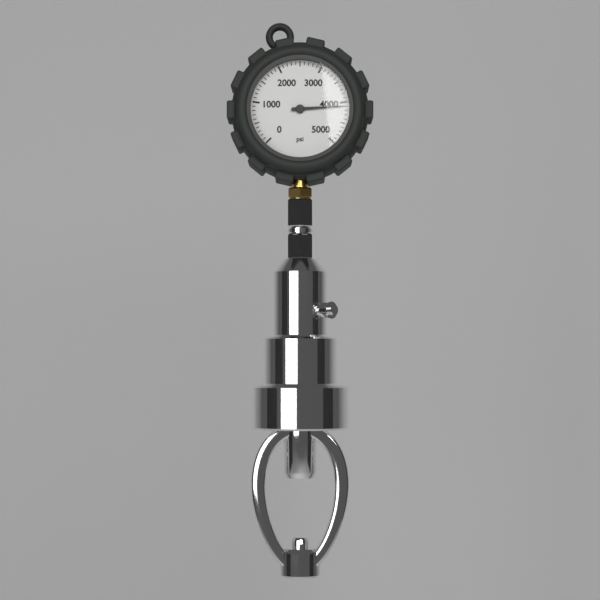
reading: 4100 psi
